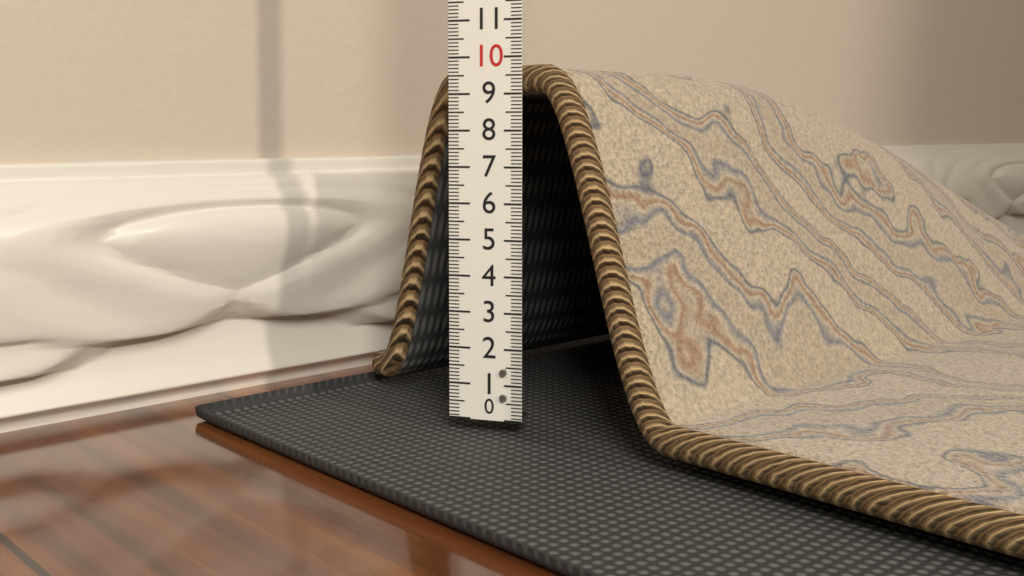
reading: 9.8 (no unit)
